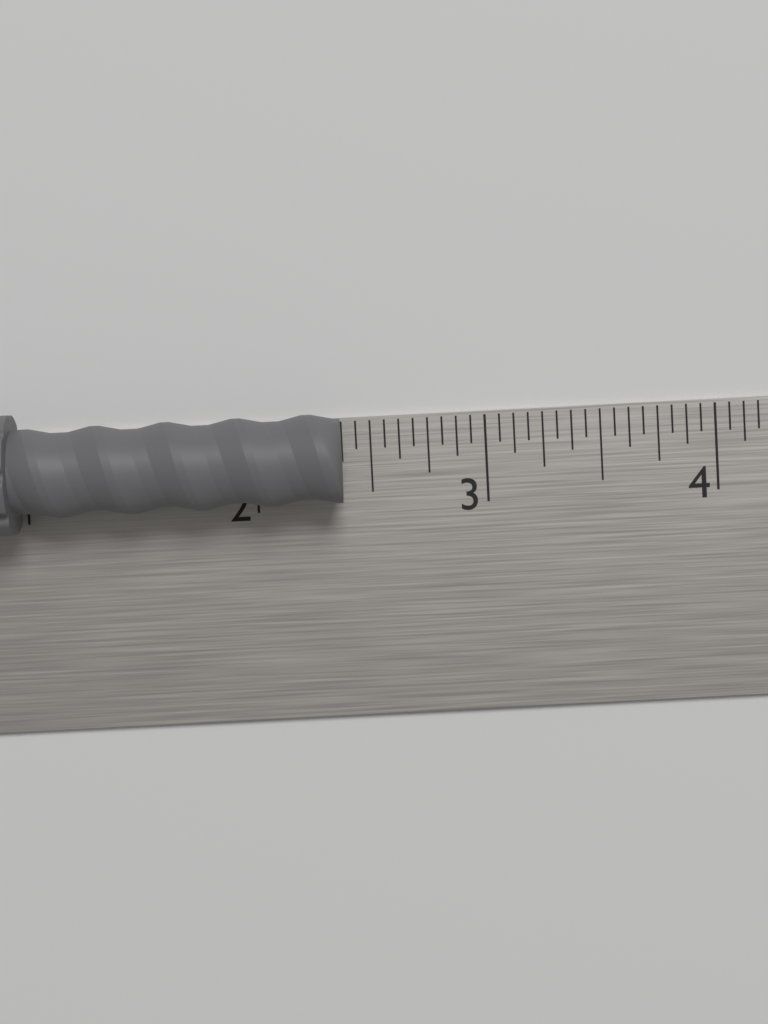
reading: 2.3750 in
